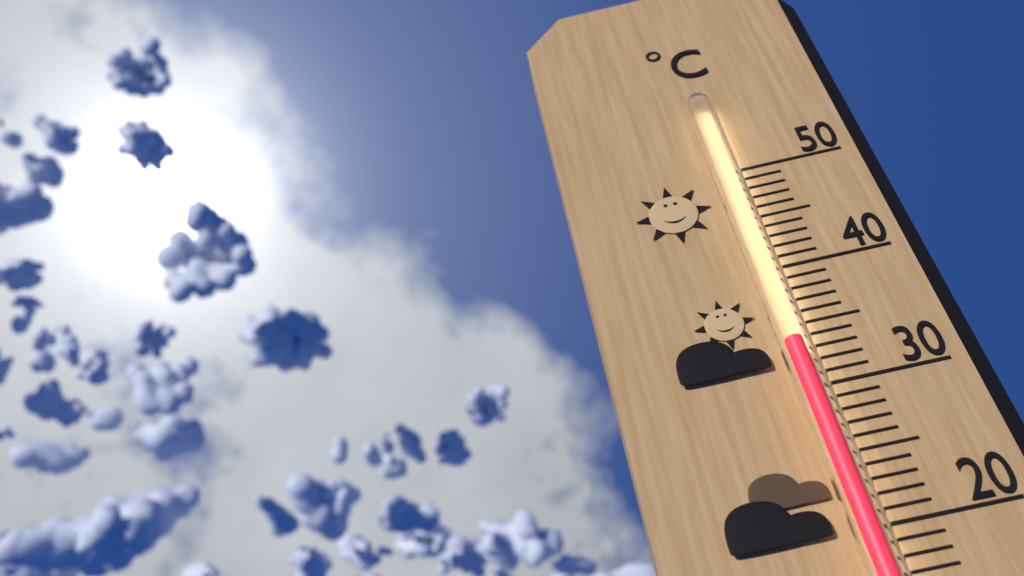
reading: 33 °C
